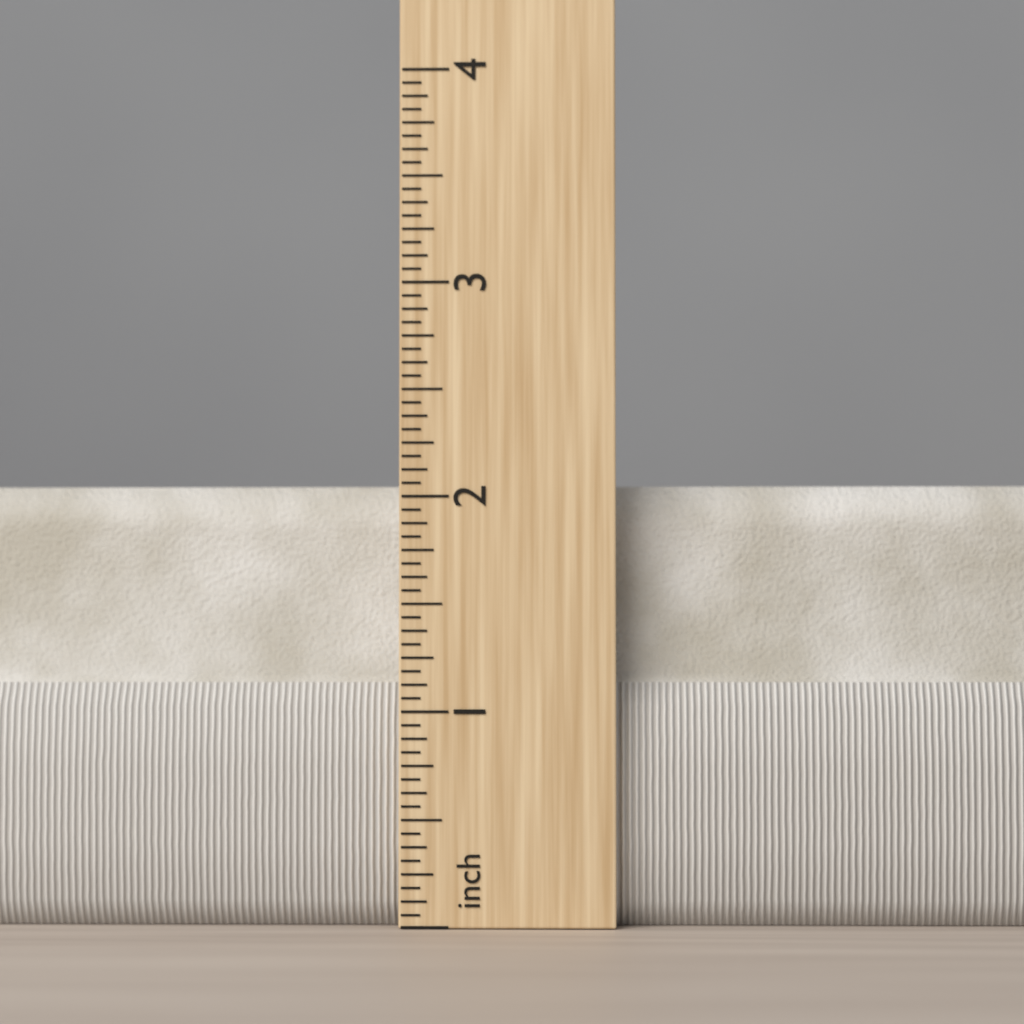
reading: 2.0625 in
